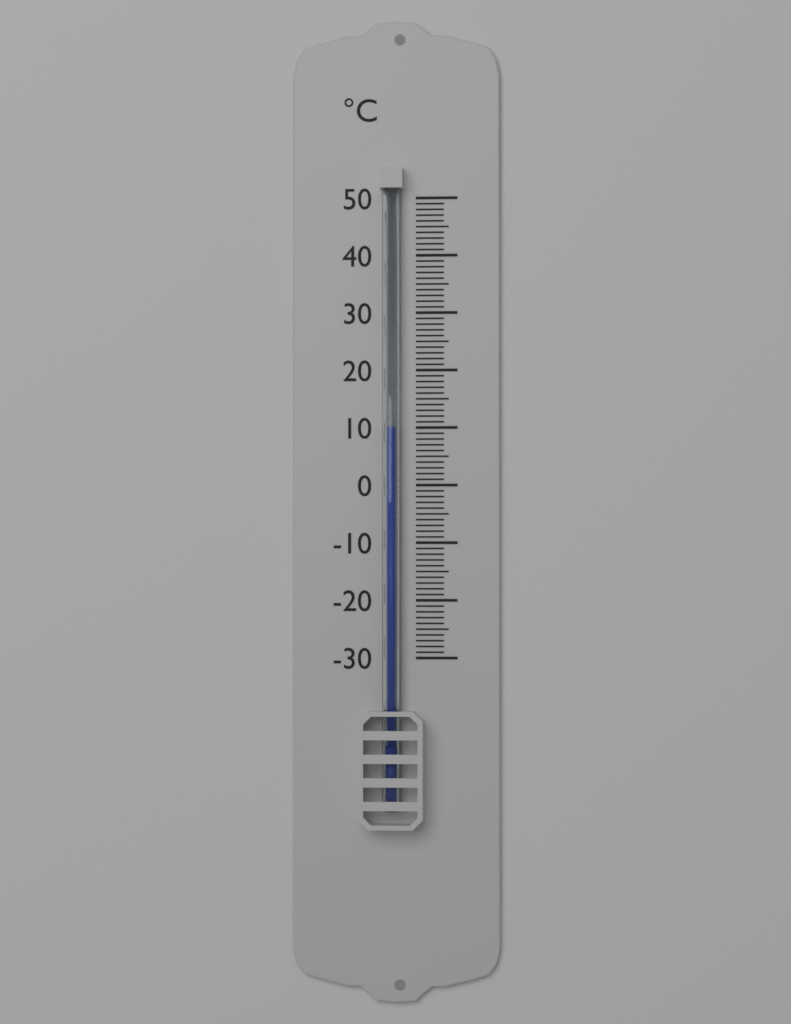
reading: 10 °C
